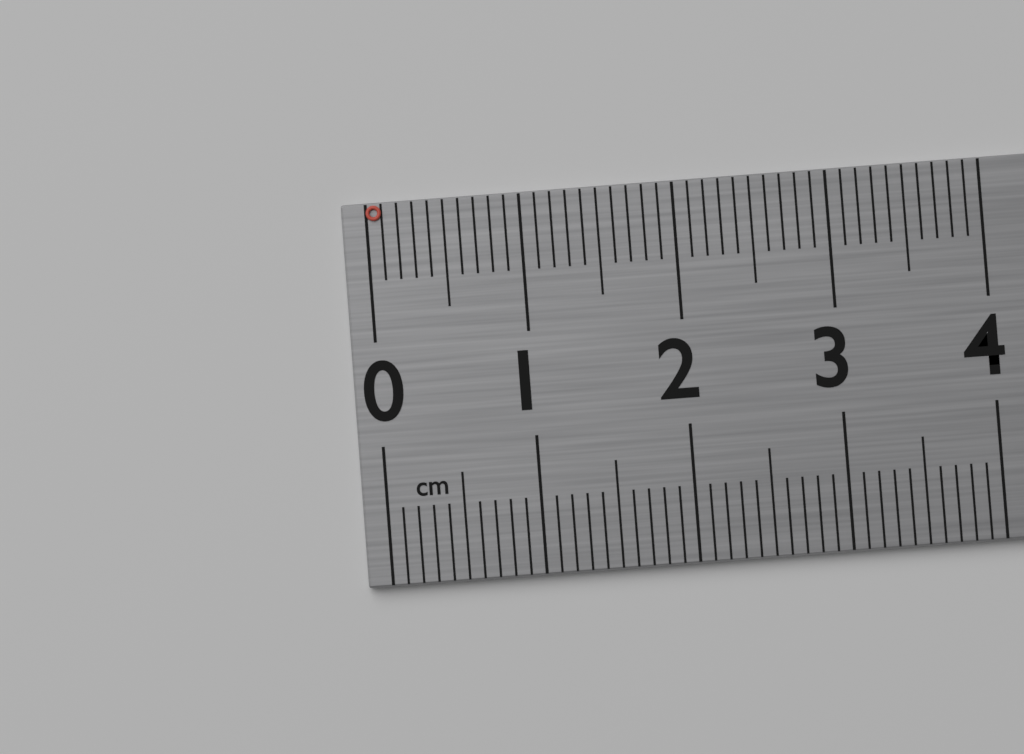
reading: 0.1 cm
